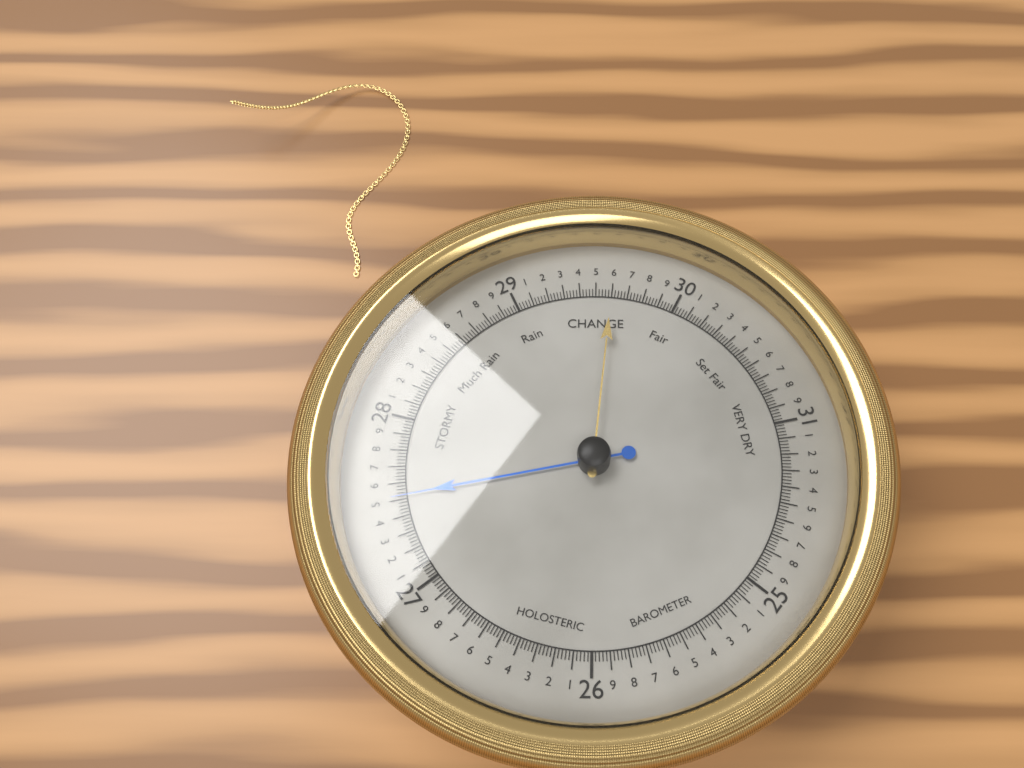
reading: 27.52 (no unit)
